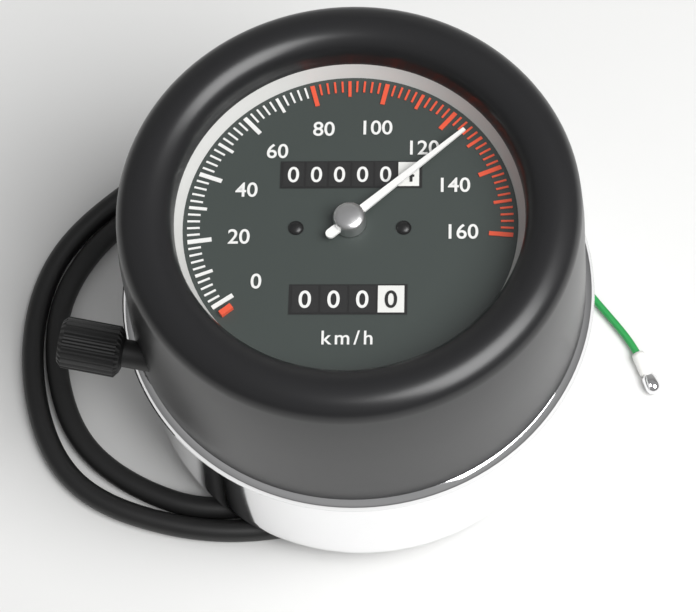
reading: 126 km/h
